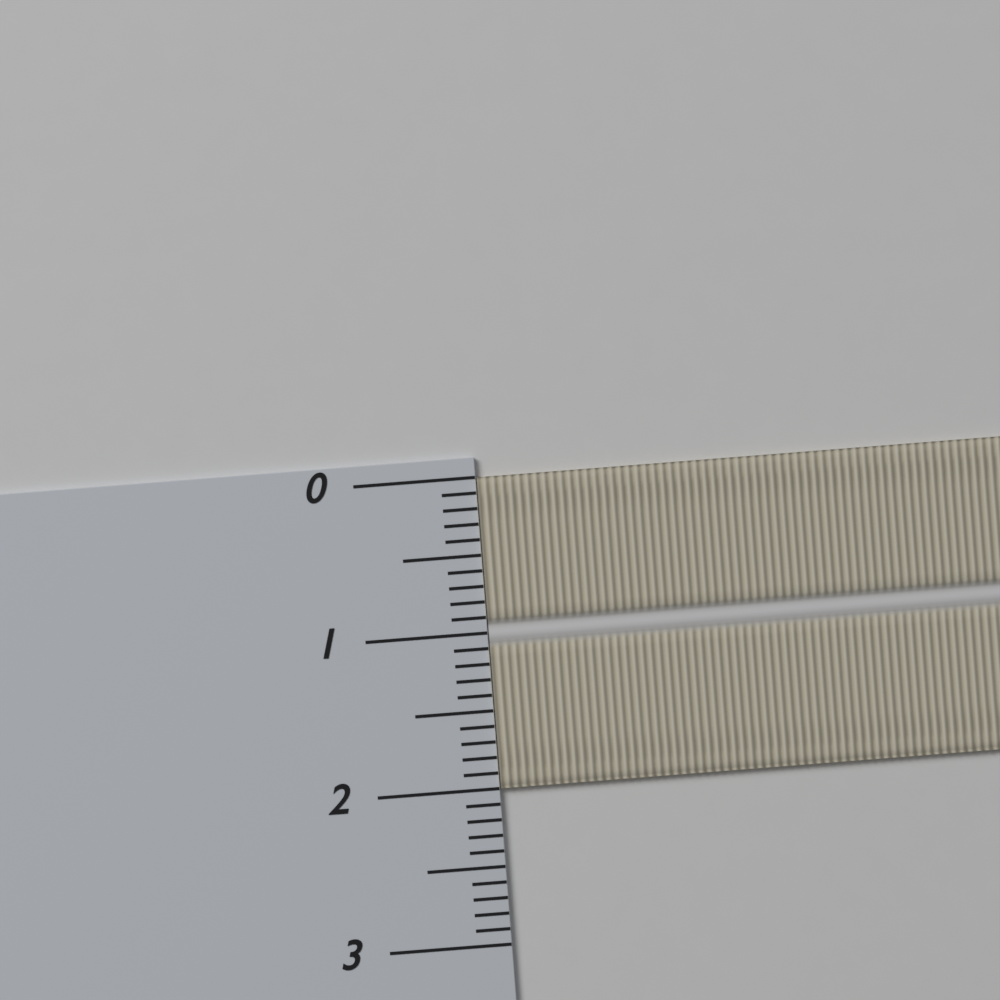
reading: 2.0 (no unit)
